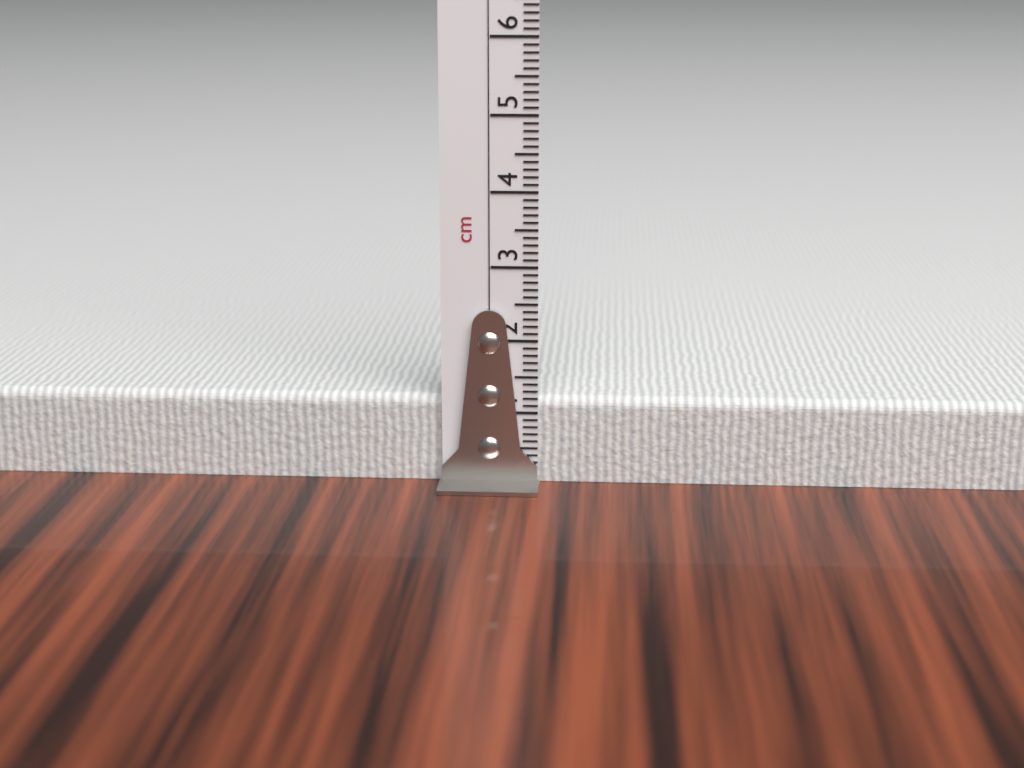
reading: 1.2 cm
